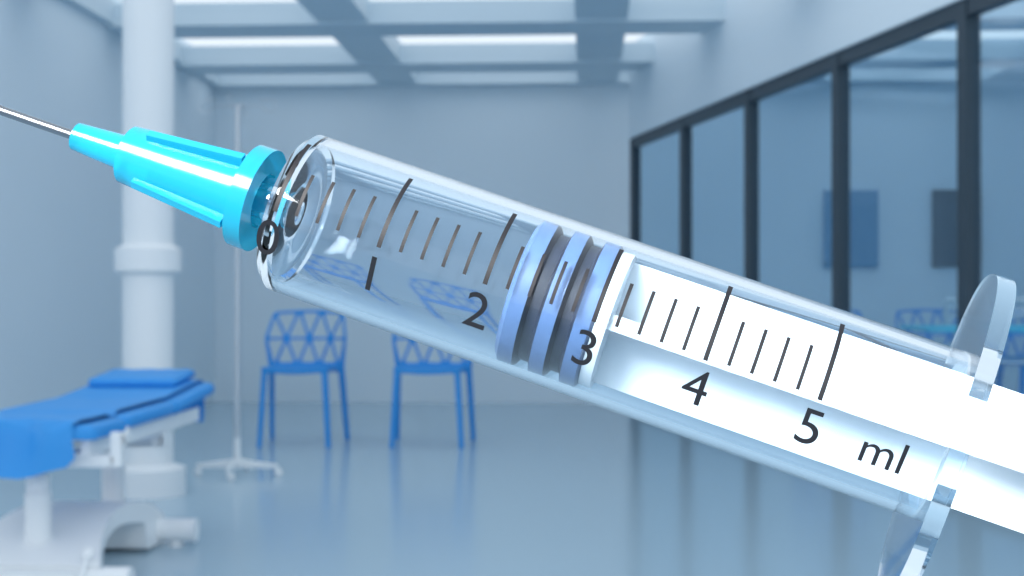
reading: 2.2 ml
